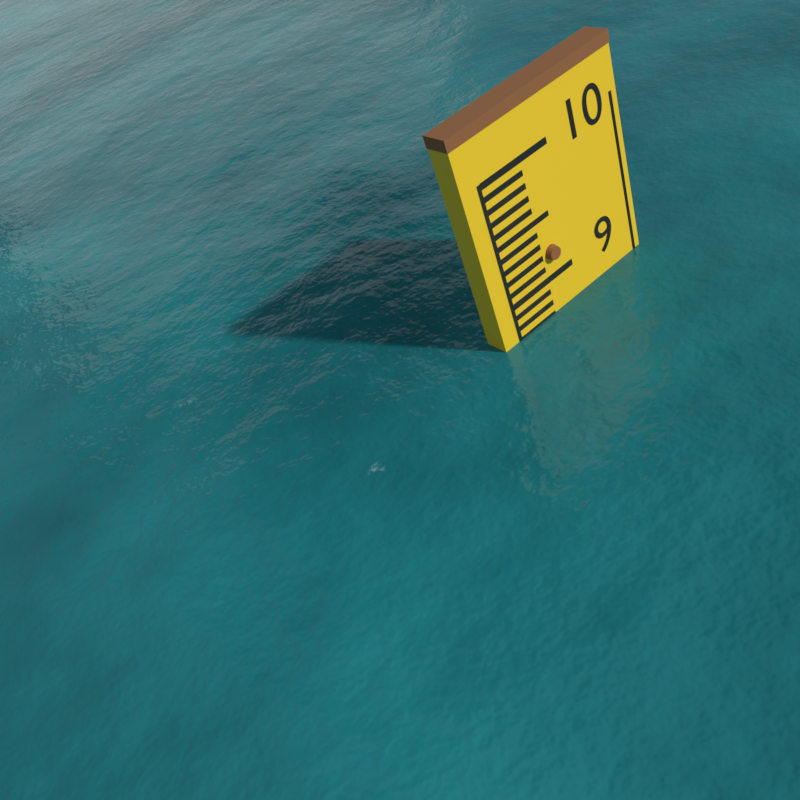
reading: 8.7 (no unit)
